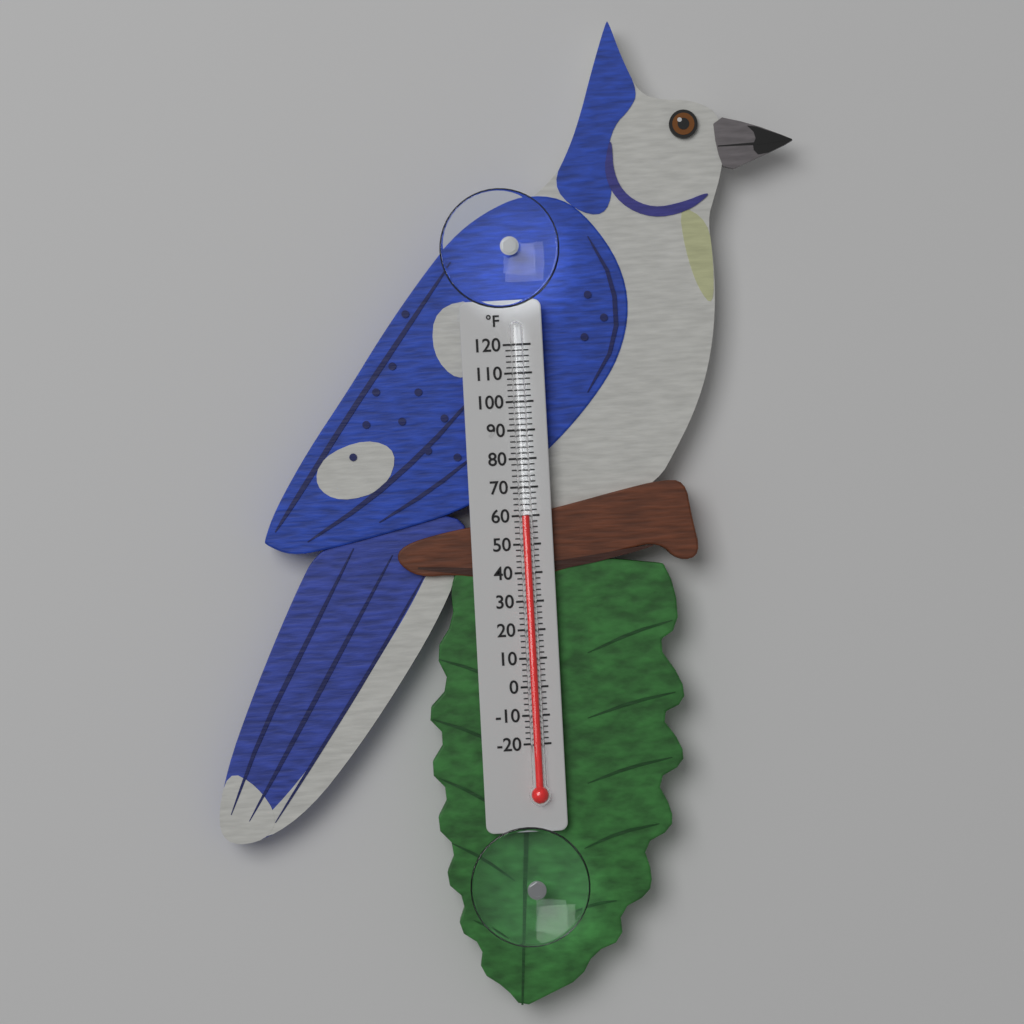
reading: 60 °F
